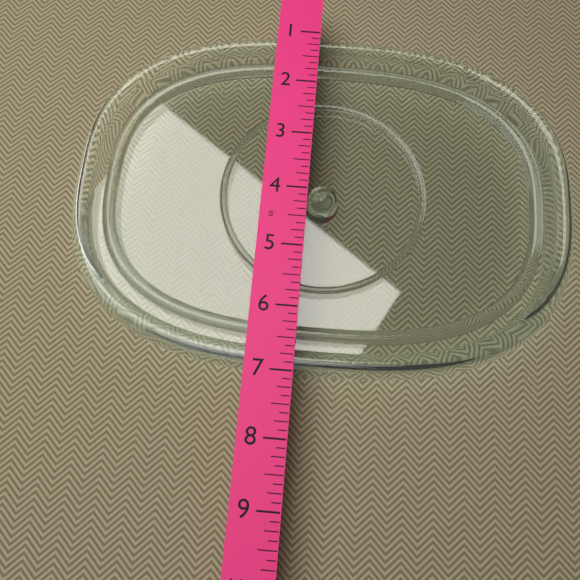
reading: 7.000 in
